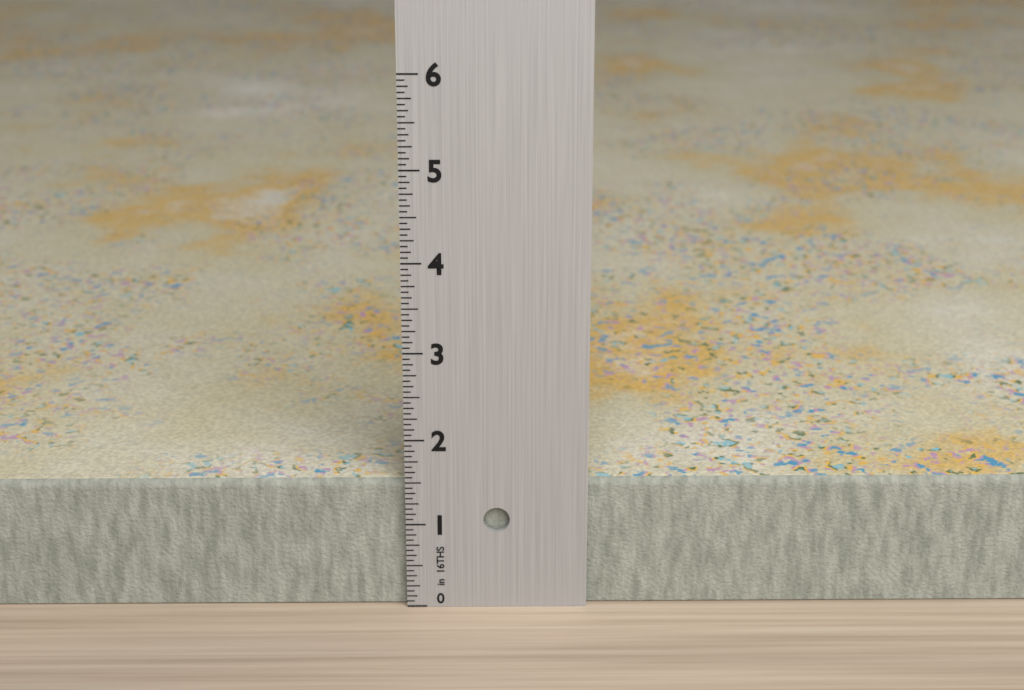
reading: 1.5000 in
